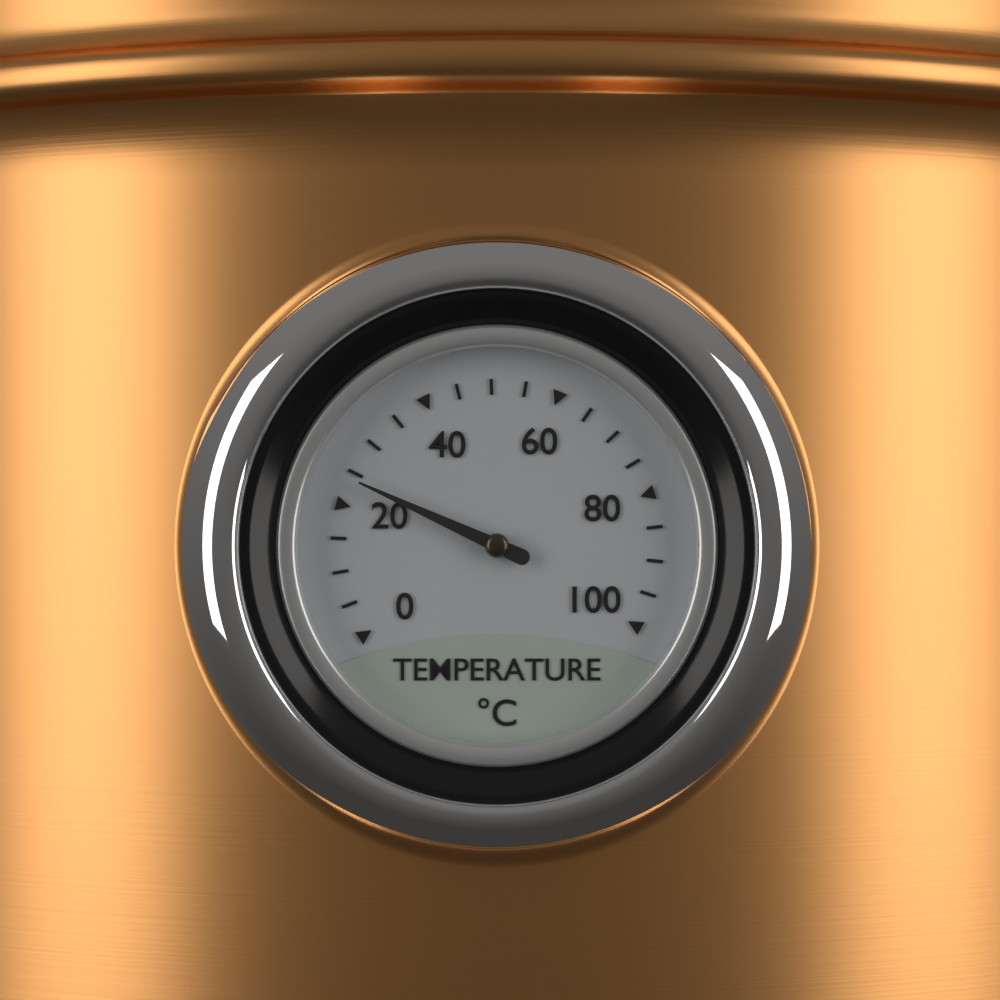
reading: 24 °C
